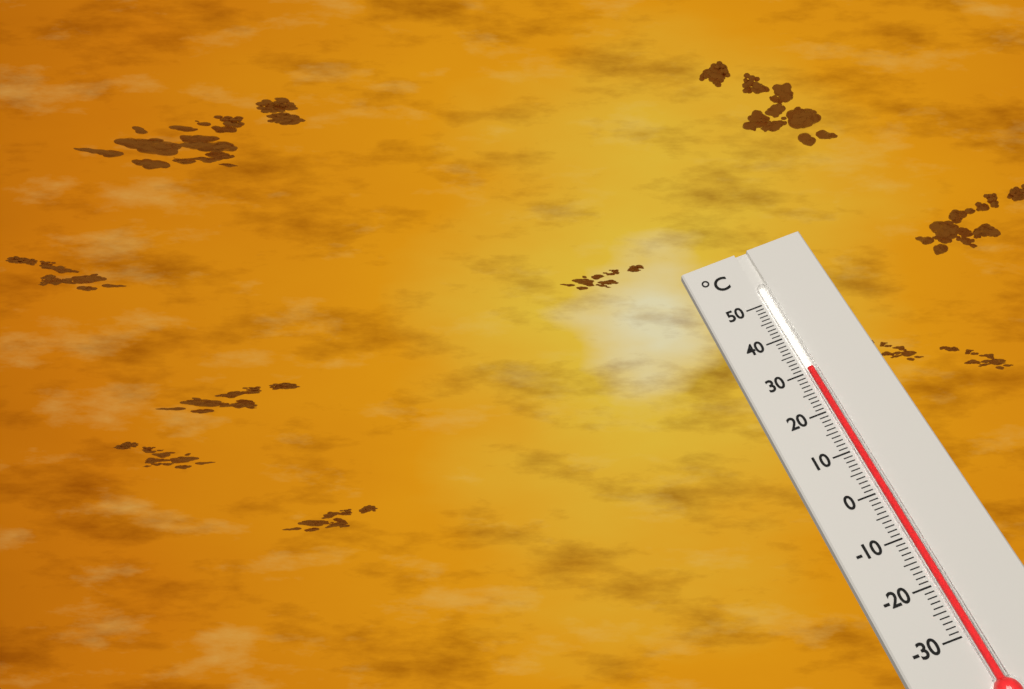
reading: 31 °C
